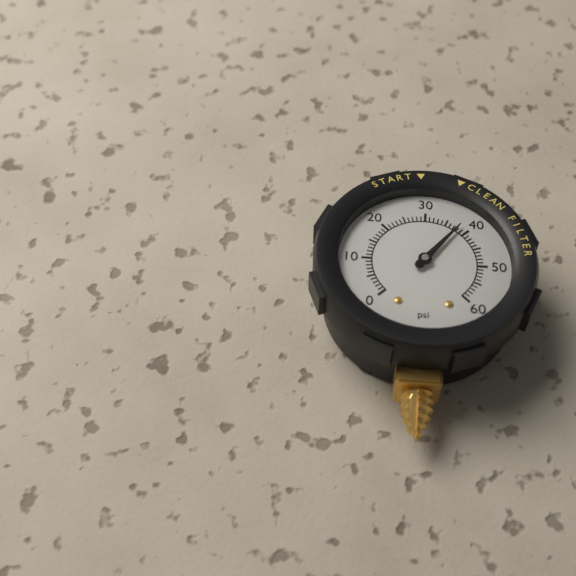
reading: 38 psi
